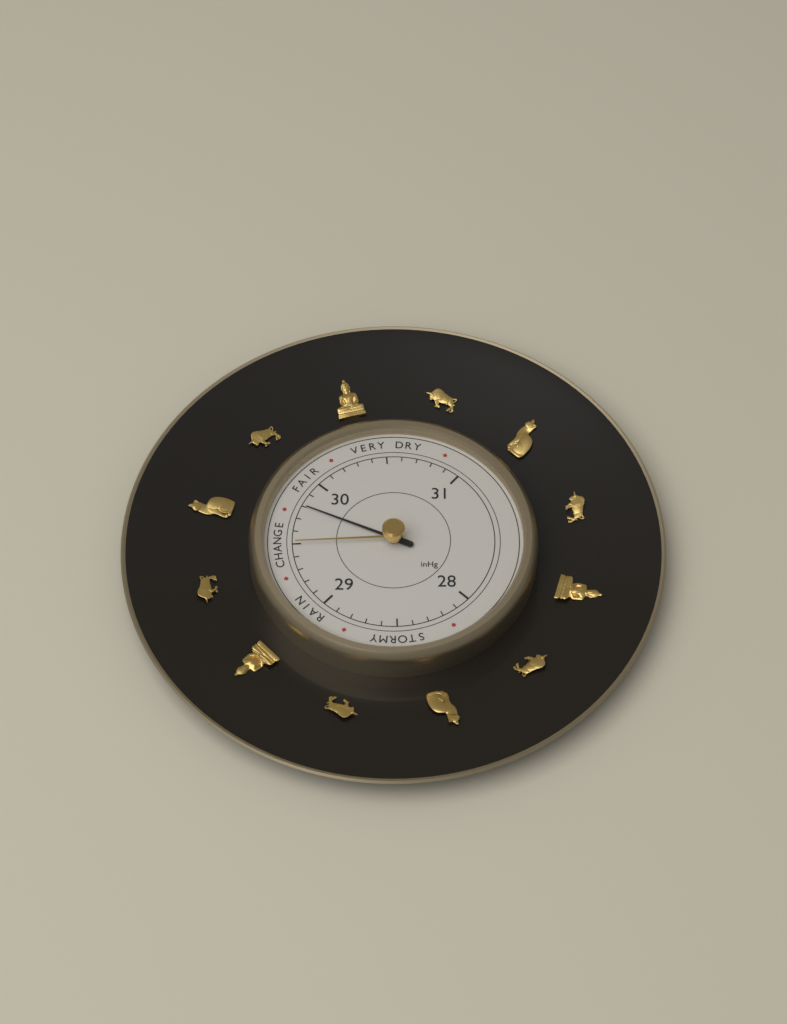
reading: 29.8 inHg
